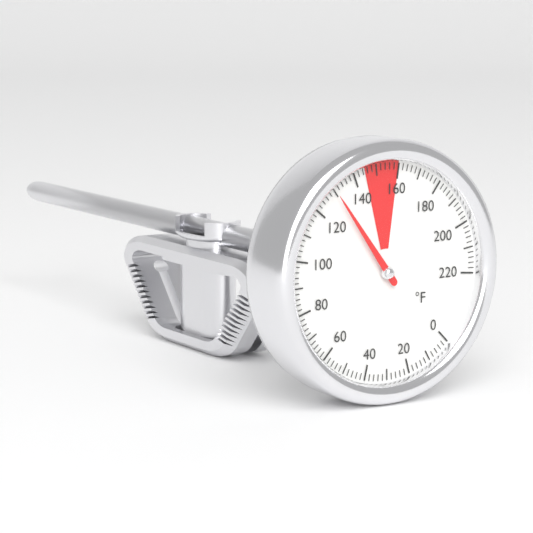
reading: 130 °F
